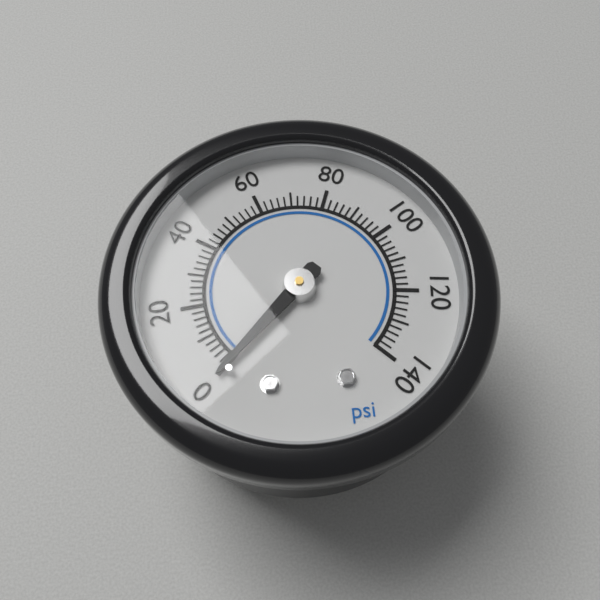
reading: 0 psi
